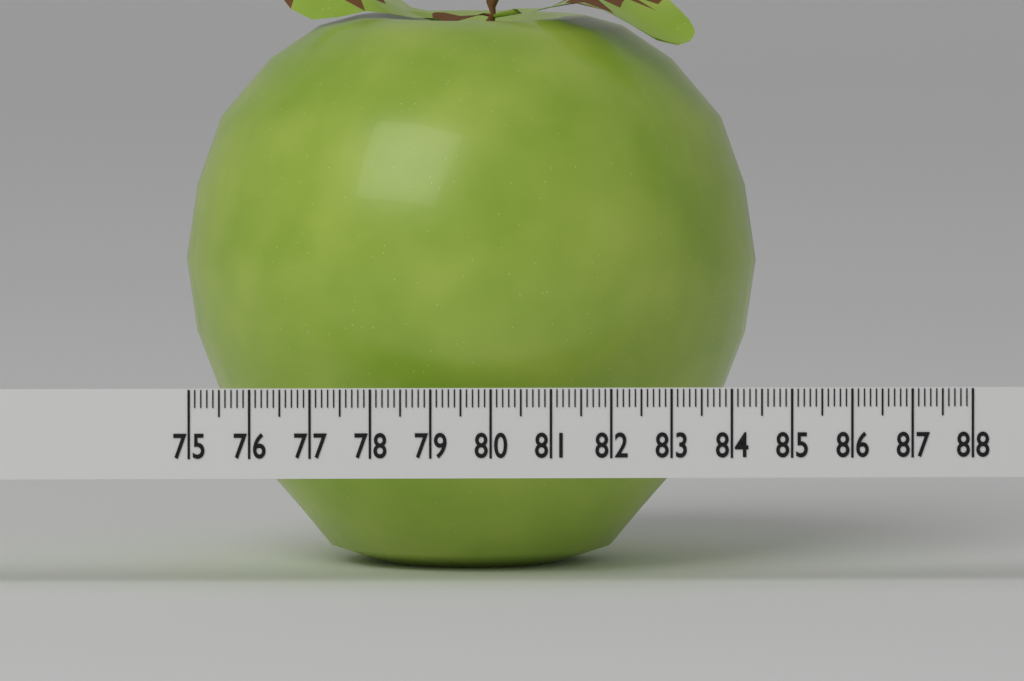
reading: 84.6 (no unit)
